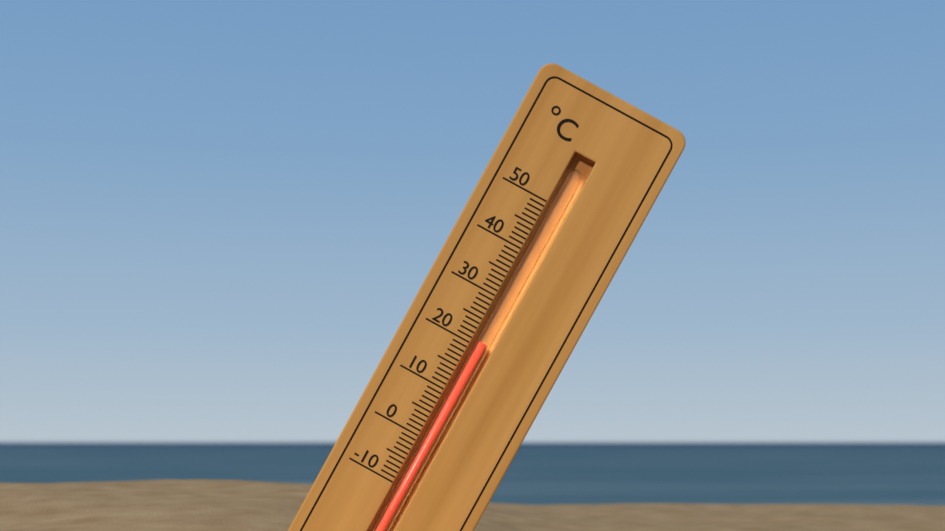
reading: 21 °C
